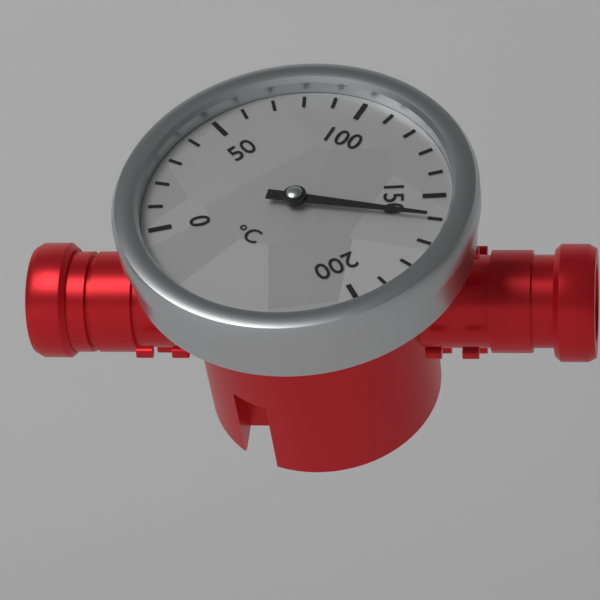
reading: 160 °C
